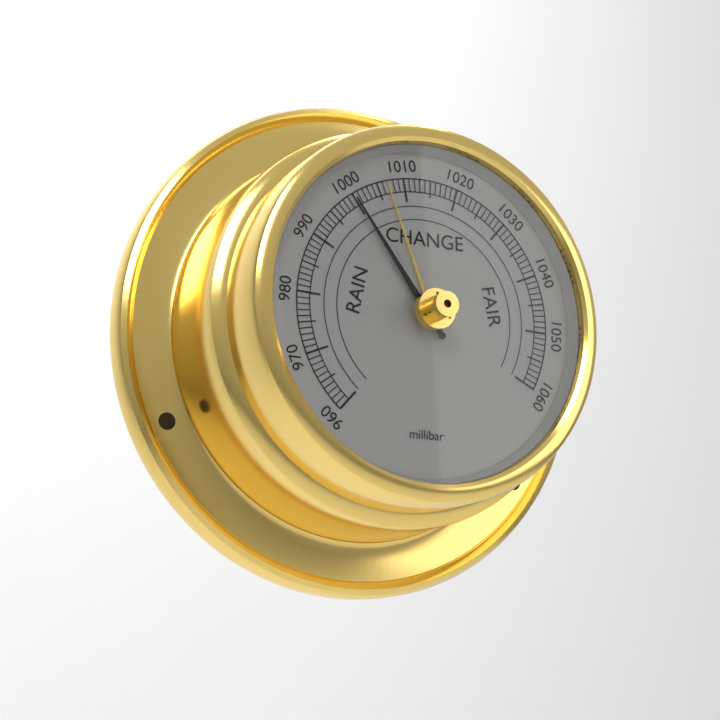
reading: 1000 millibar
